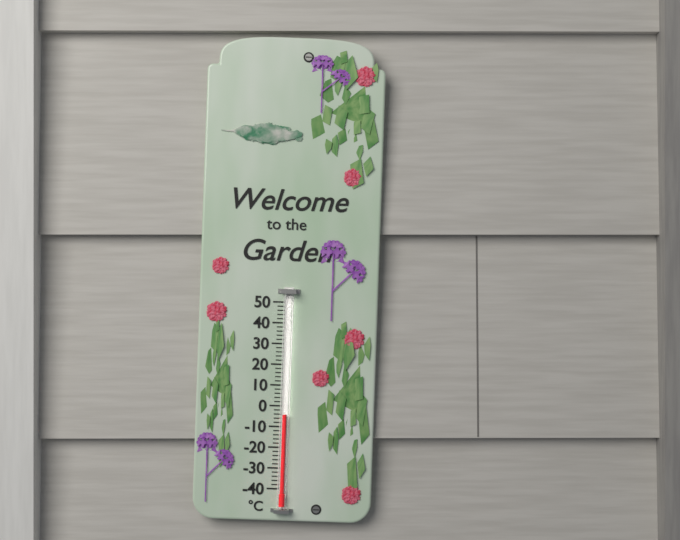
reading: -4 °C
